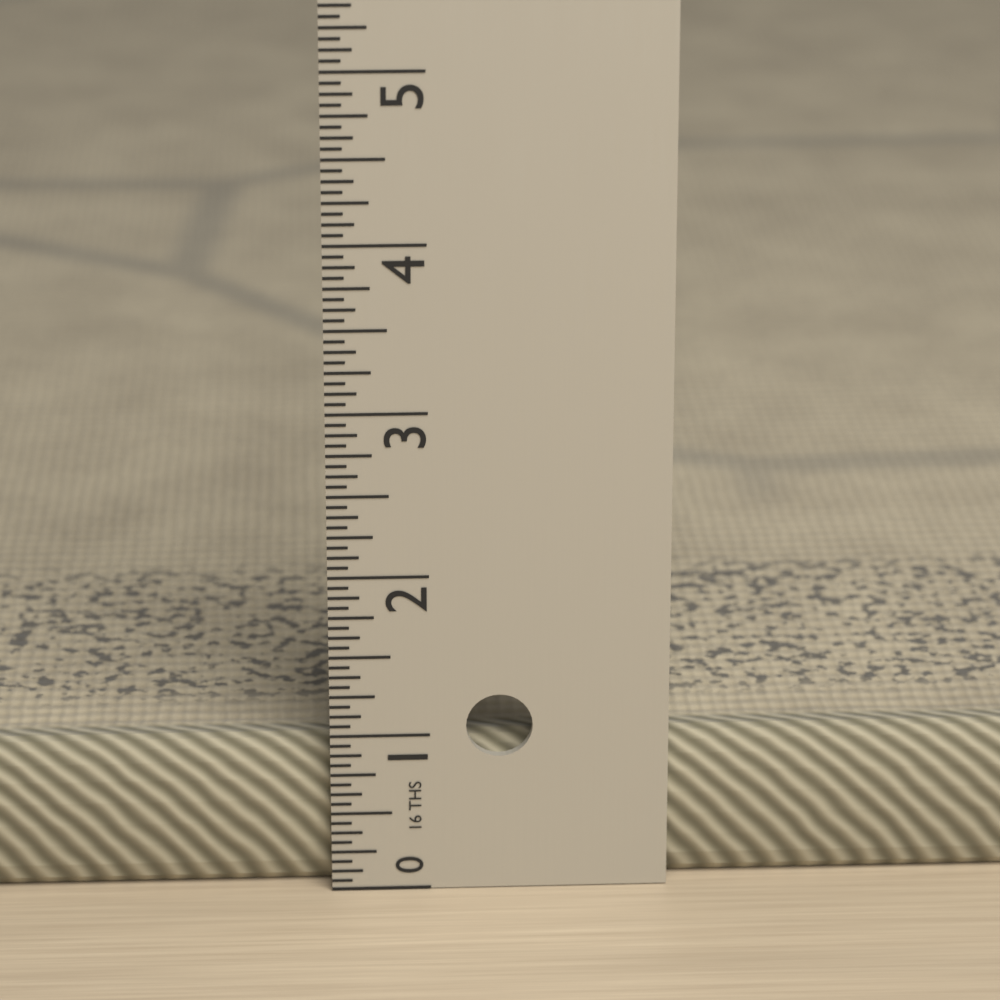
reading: 0.9375 in
